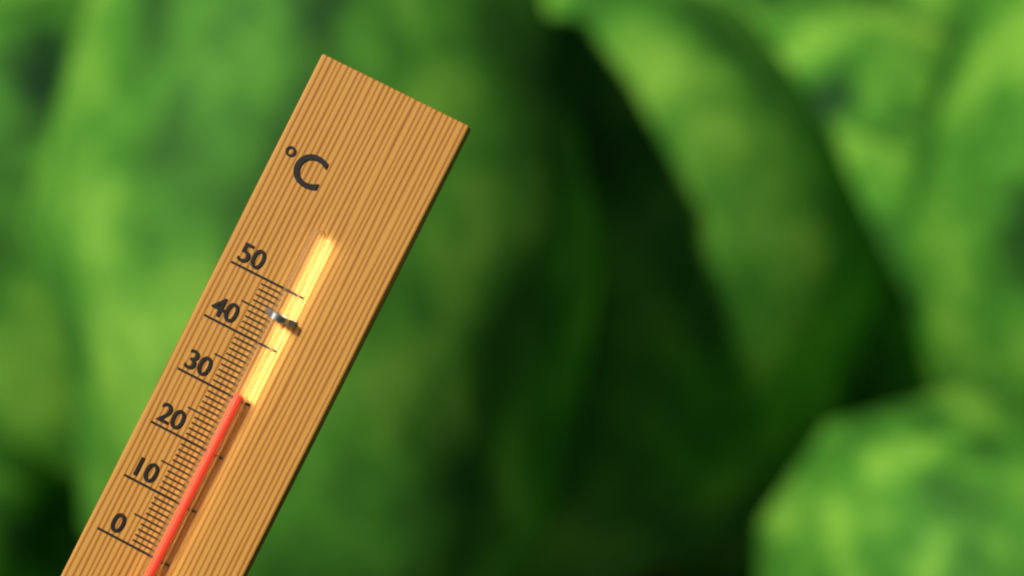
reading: 31 °C
